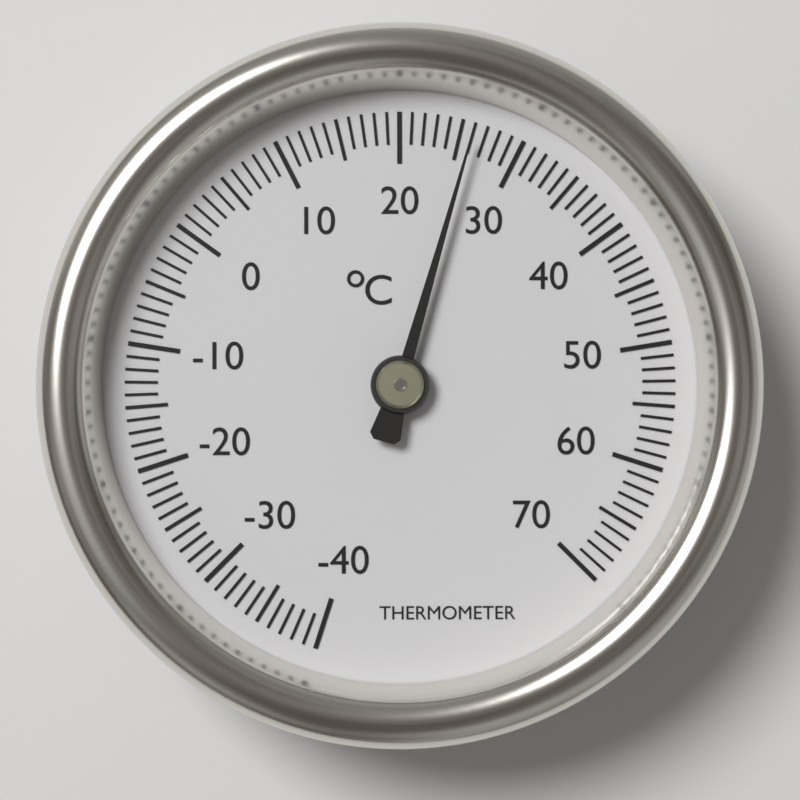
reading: 26 °C
